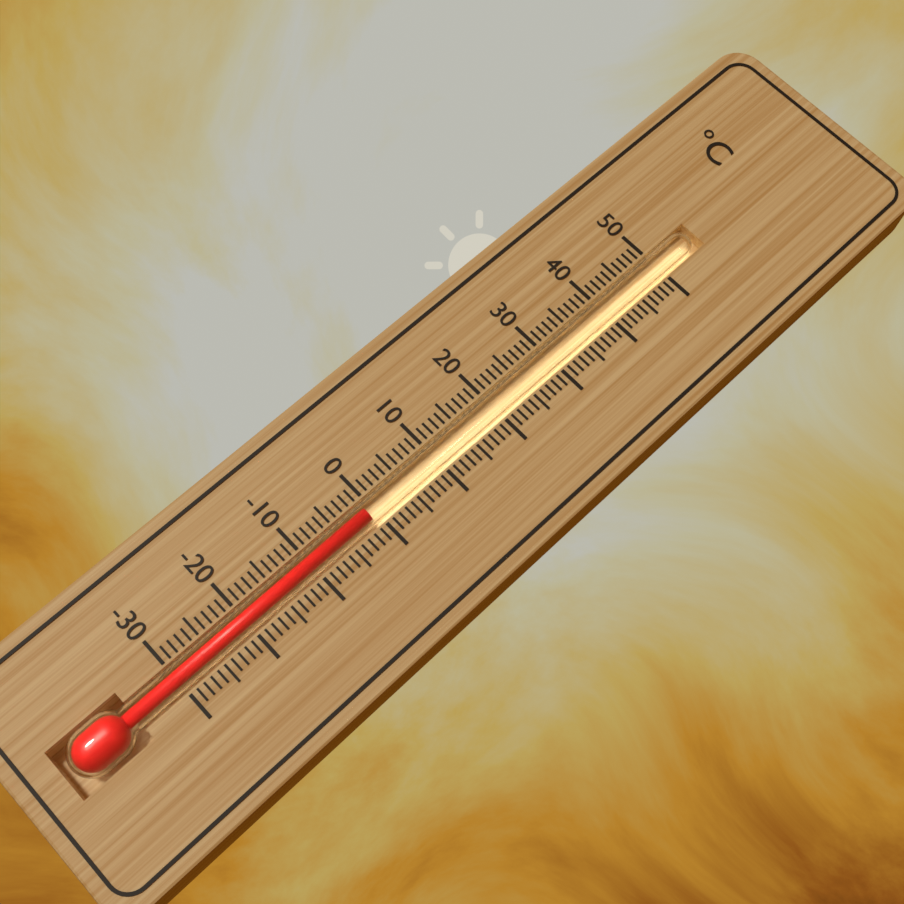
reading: -1 °C
